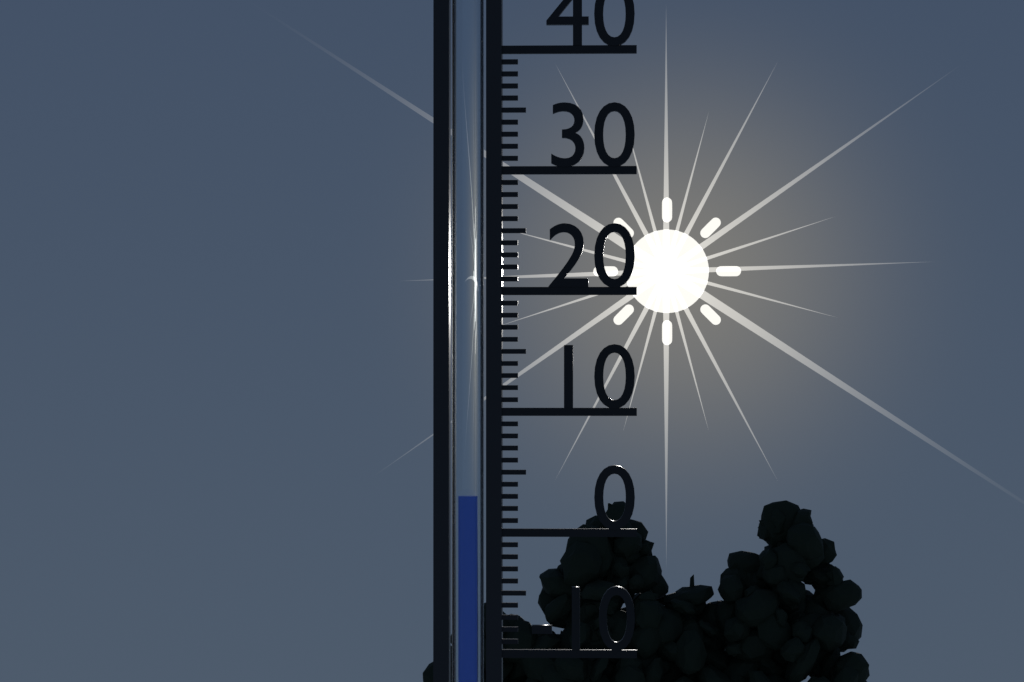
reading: 3 (no unit)
